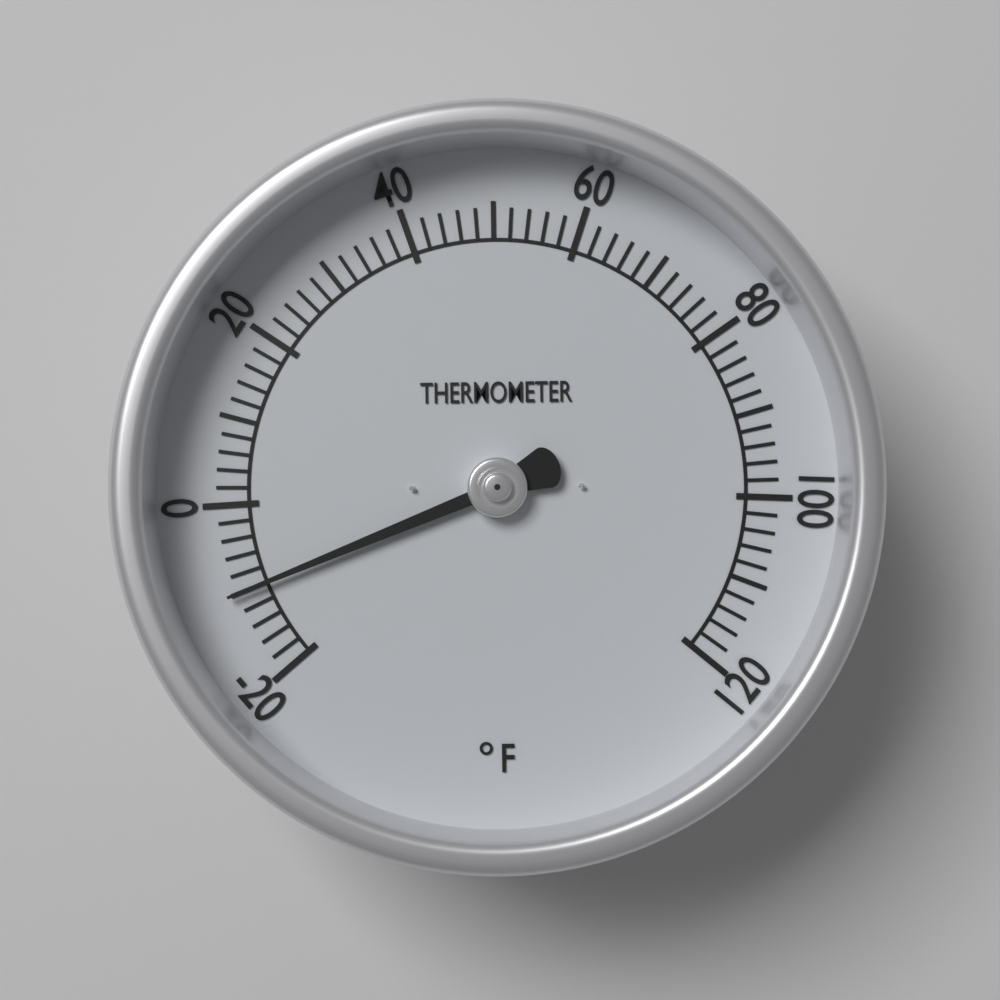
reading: -10 °F
